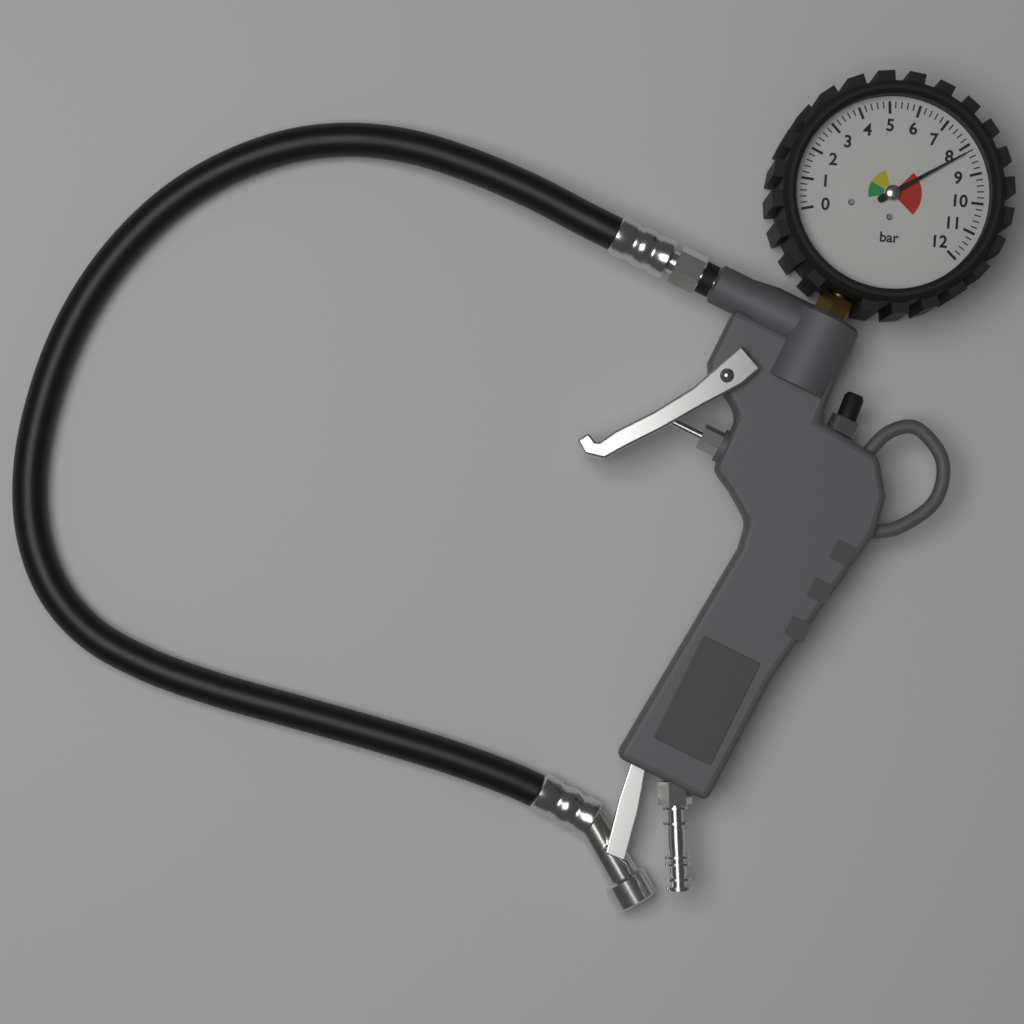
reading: 8.2 bar
